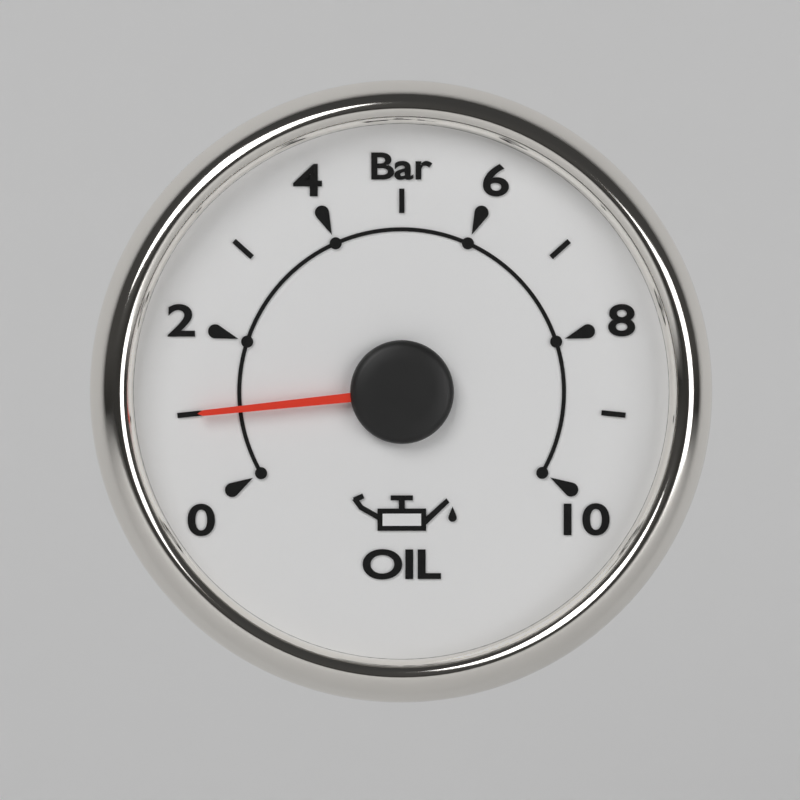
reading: 1 bar
